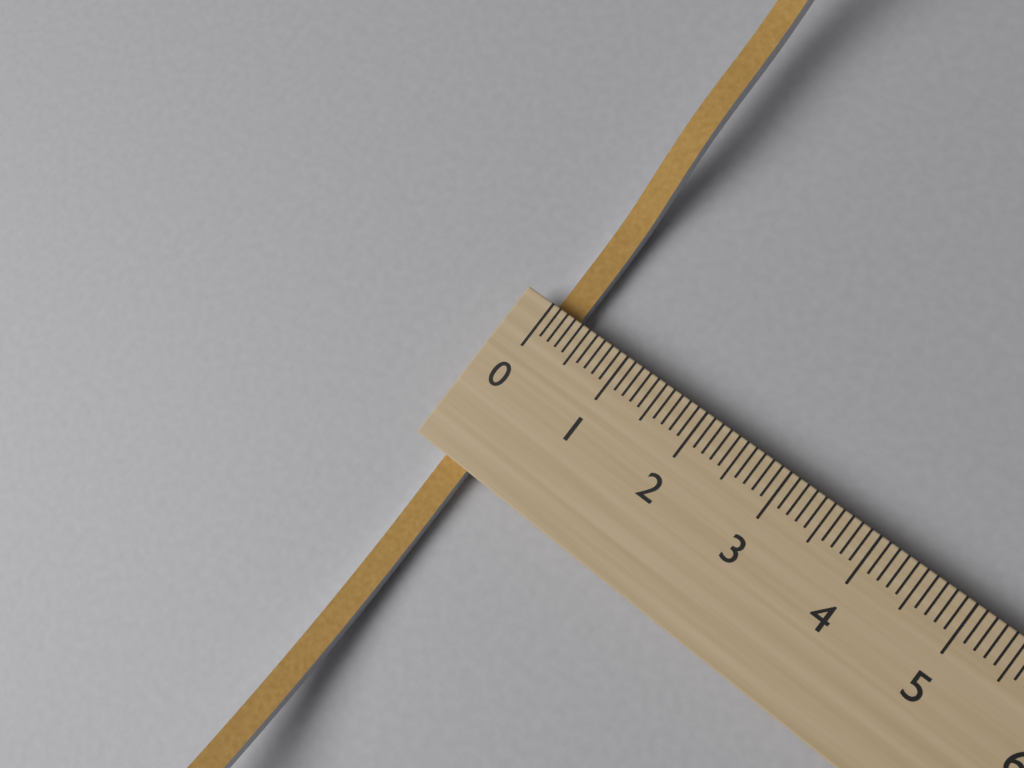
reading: 0.3 (no unit)
